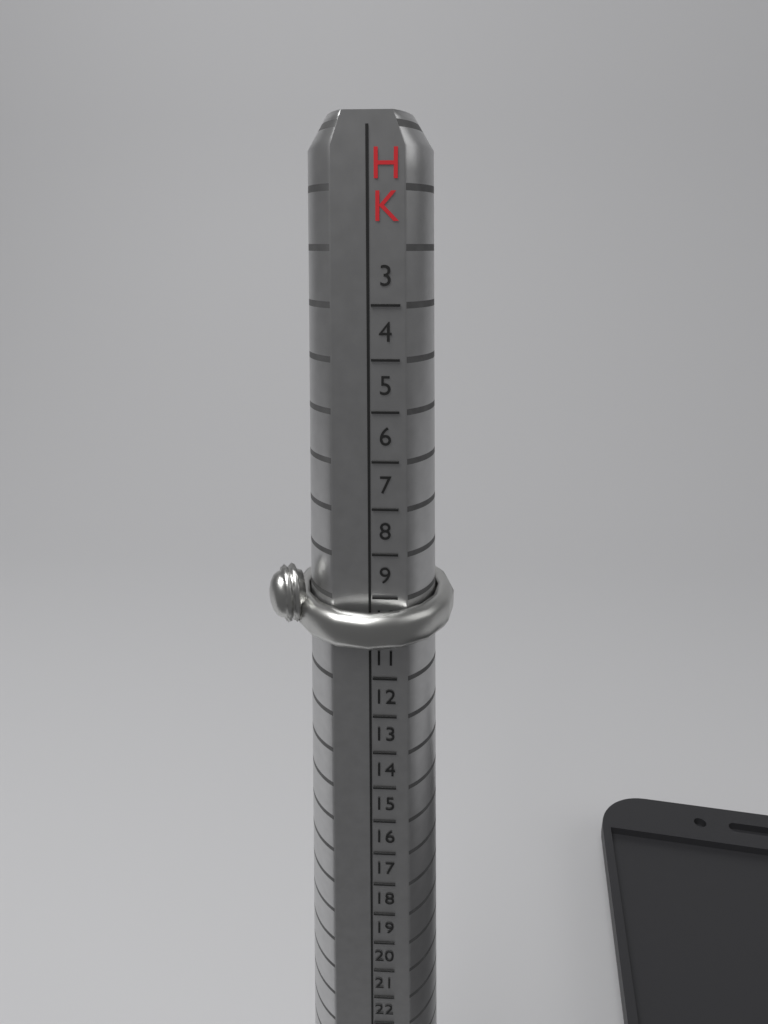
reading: 10 HK
